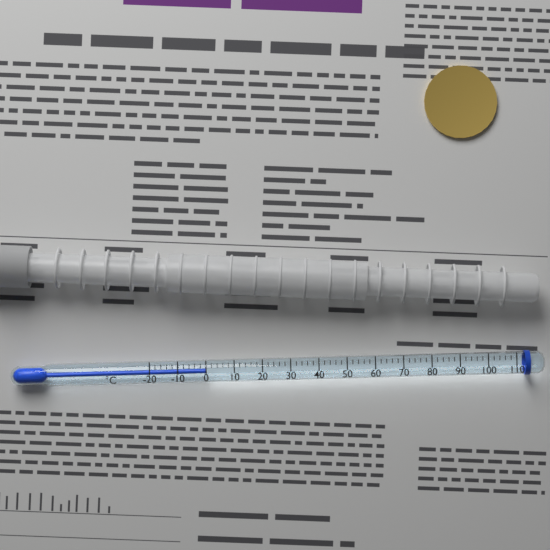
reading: 0 °C
